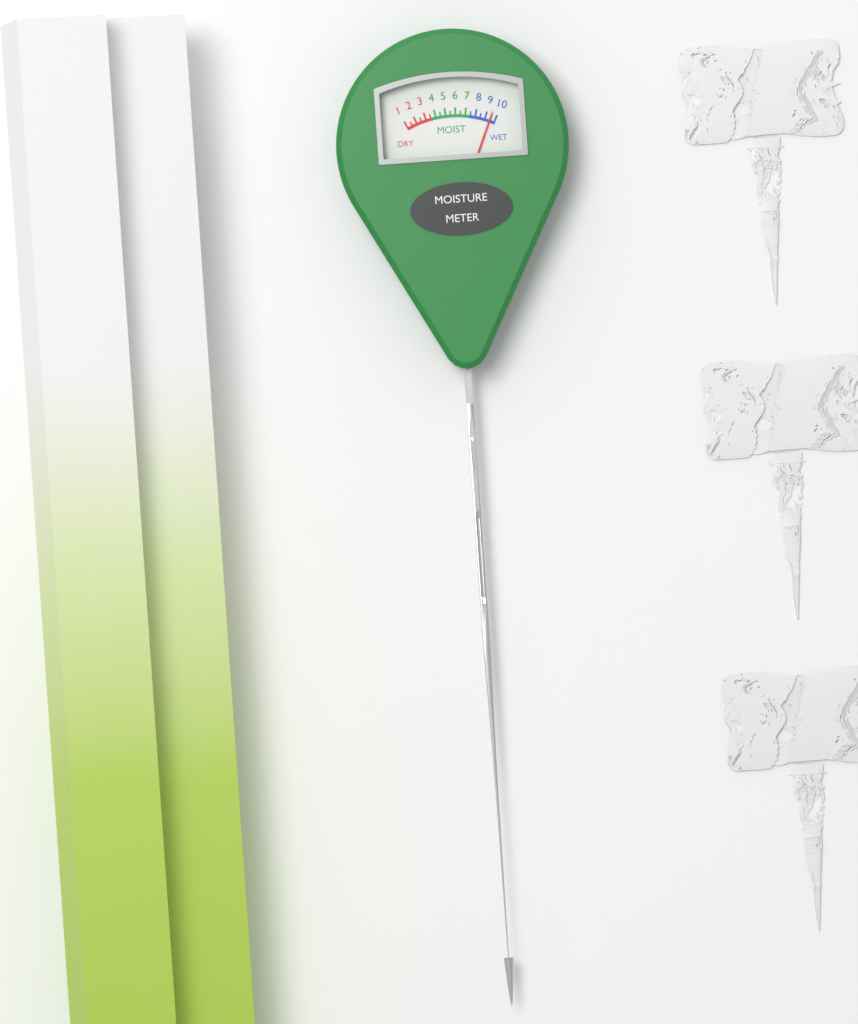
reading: 9.5 (no unit)
